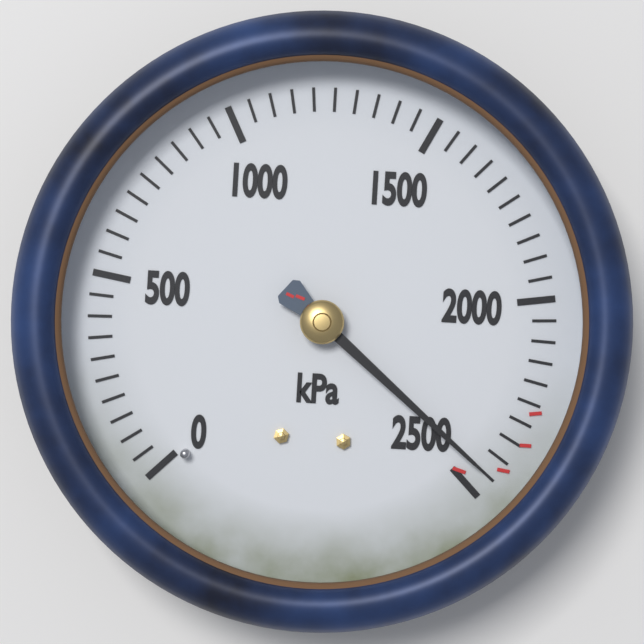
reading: 2450 kPa
